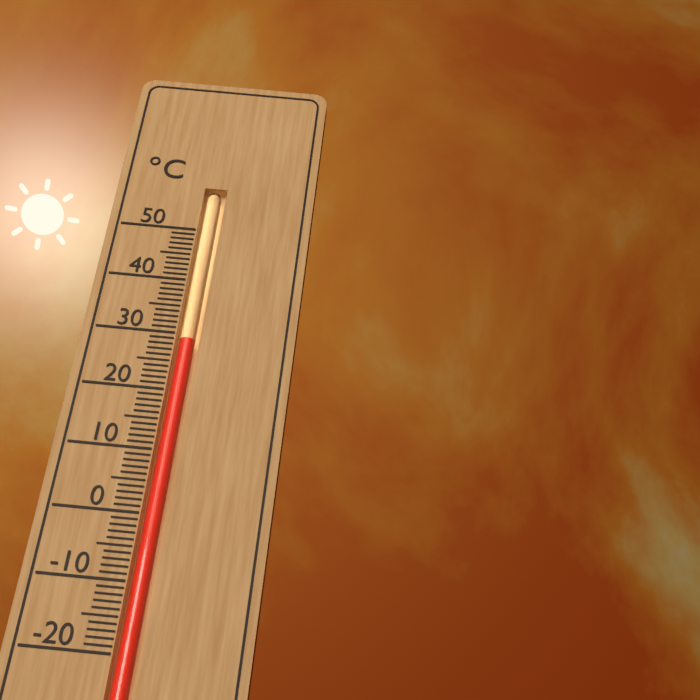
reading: 29 °C
